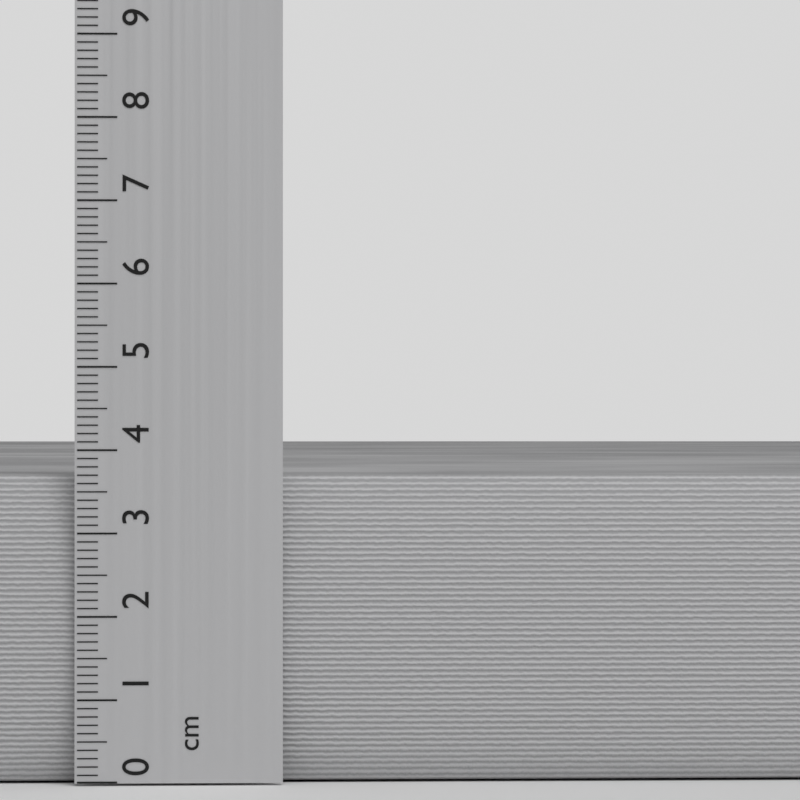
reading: 3.7 cm
